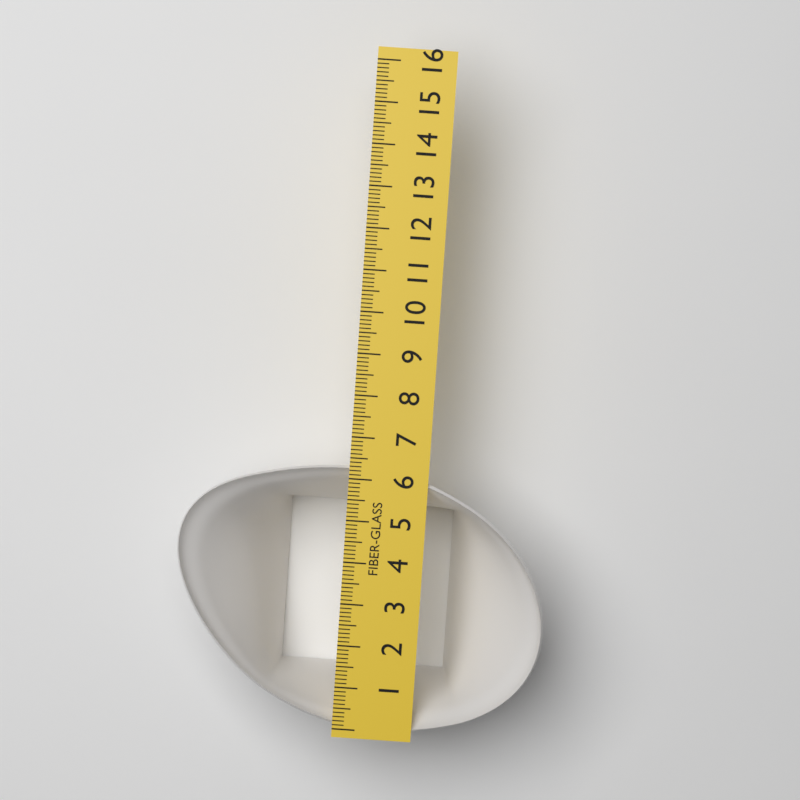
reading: 6.3 (no unit)
